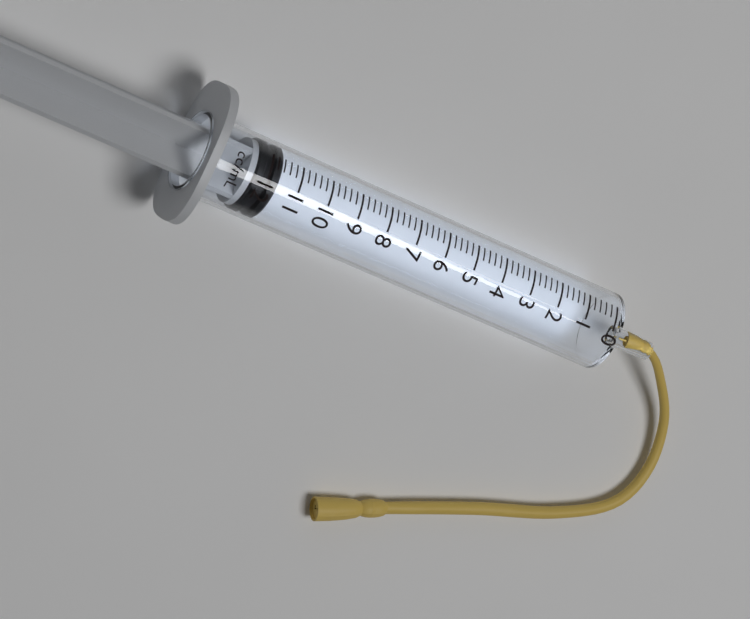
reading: 11.6 ml
